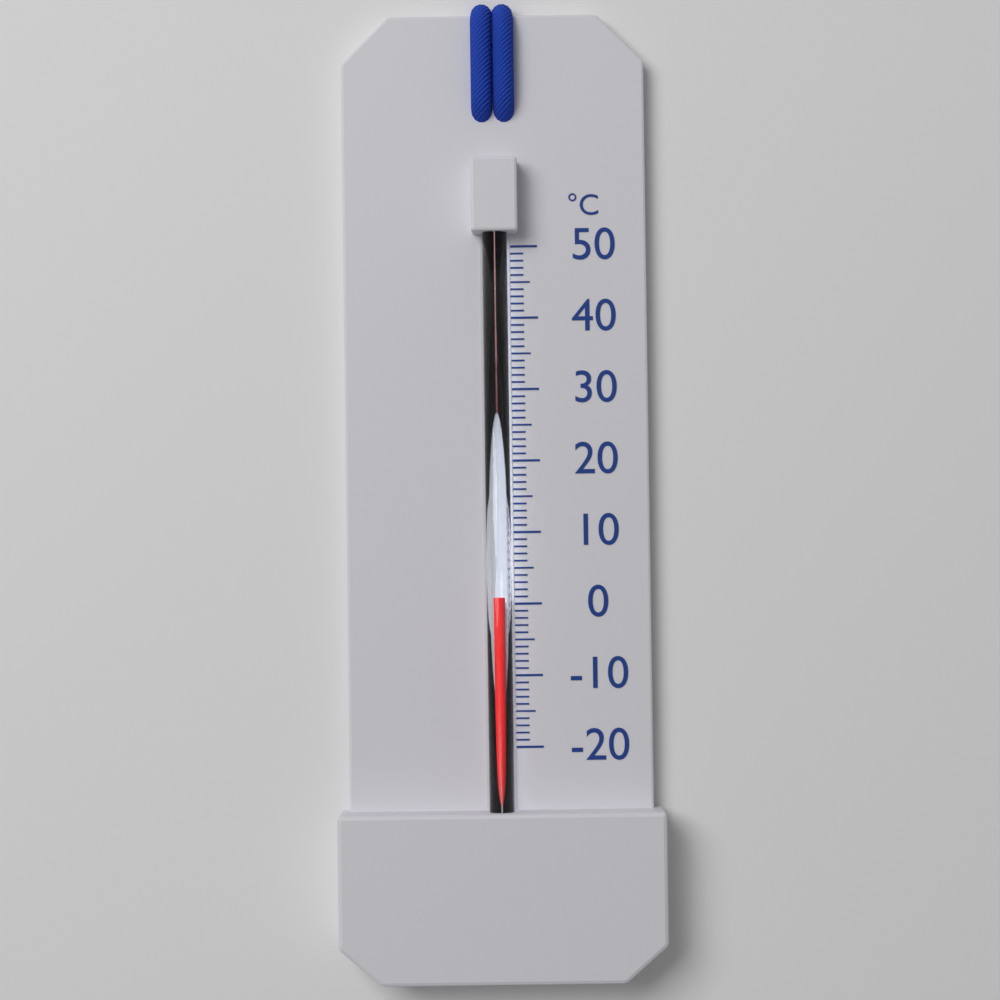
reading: 1 °C
